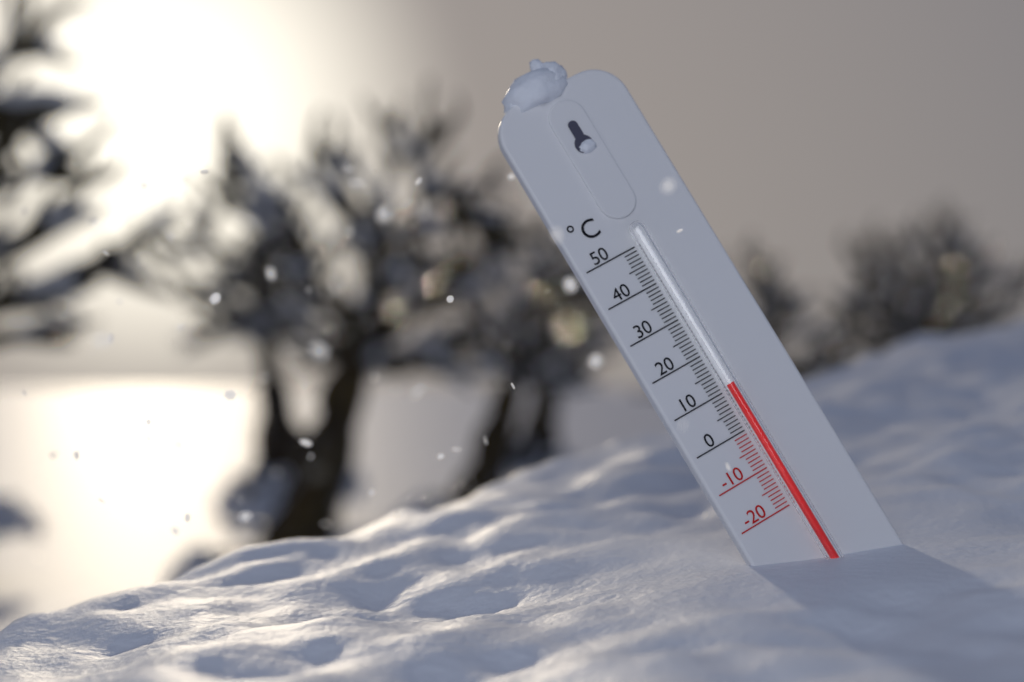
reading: 11 °C
